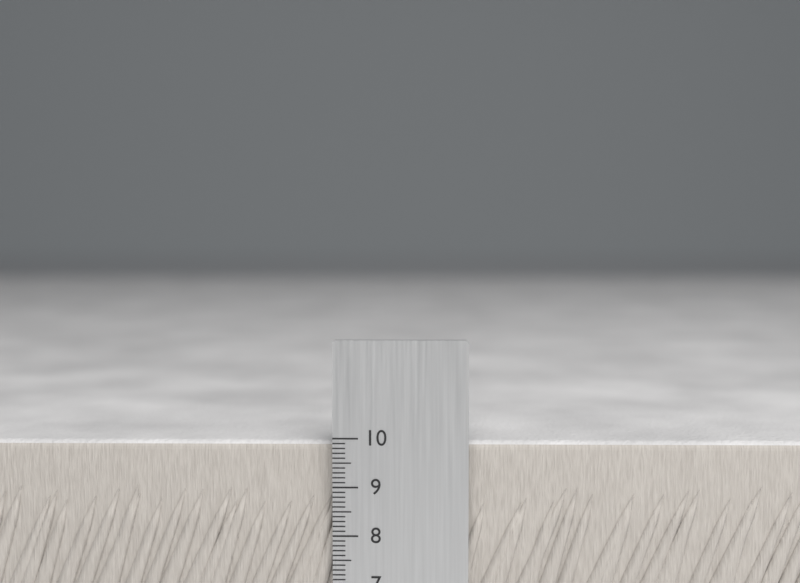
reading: 9.9 cm
